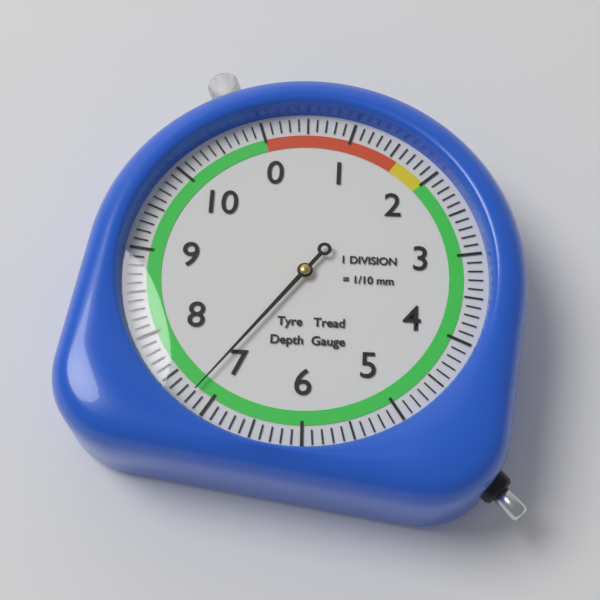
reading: 7.2 mm
